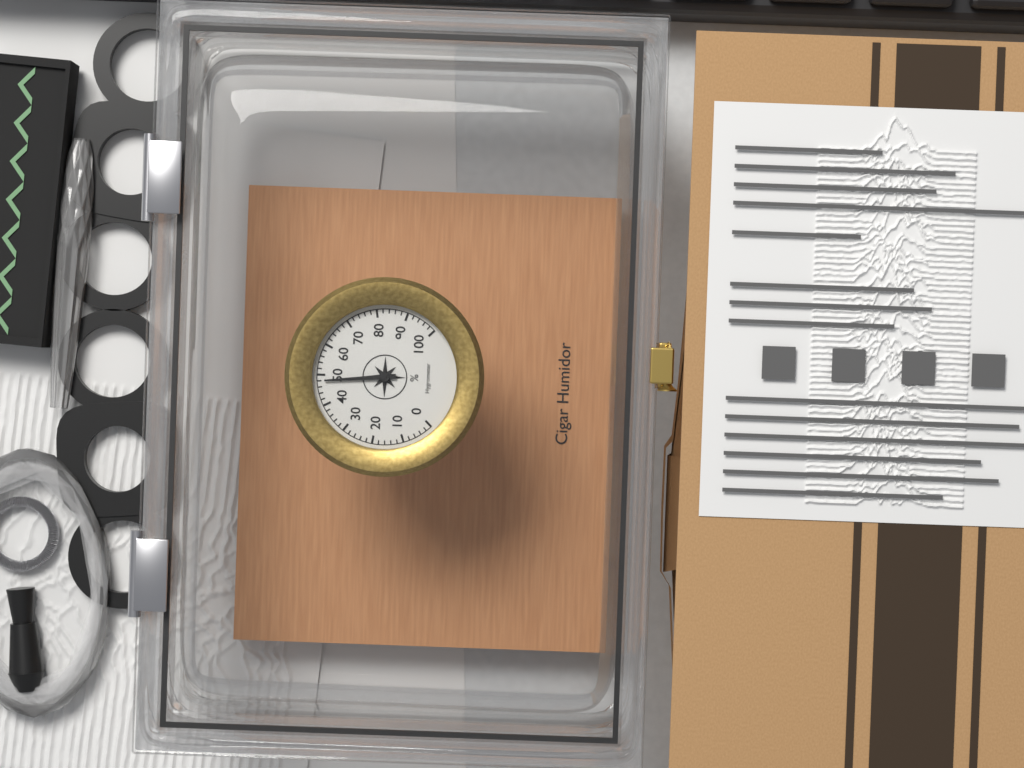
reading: 48 %
